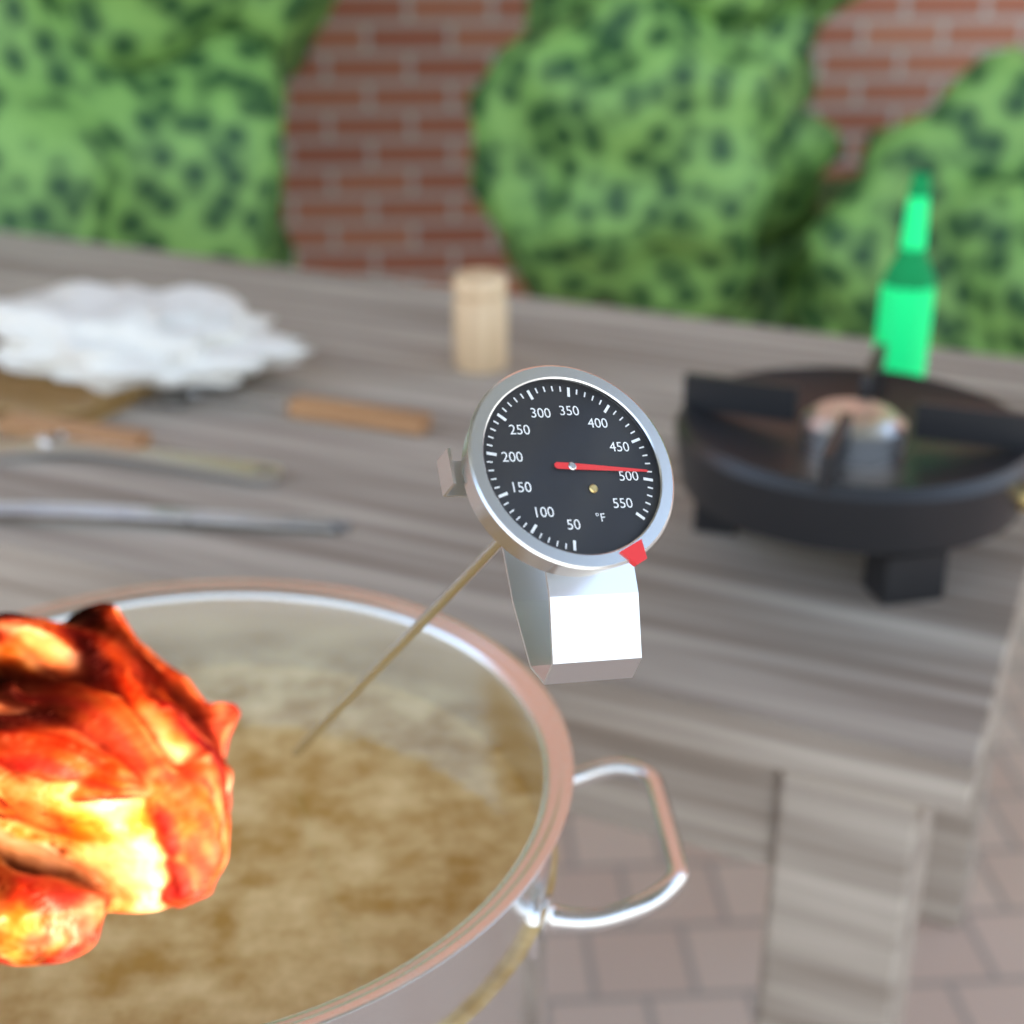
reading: 490 °F
